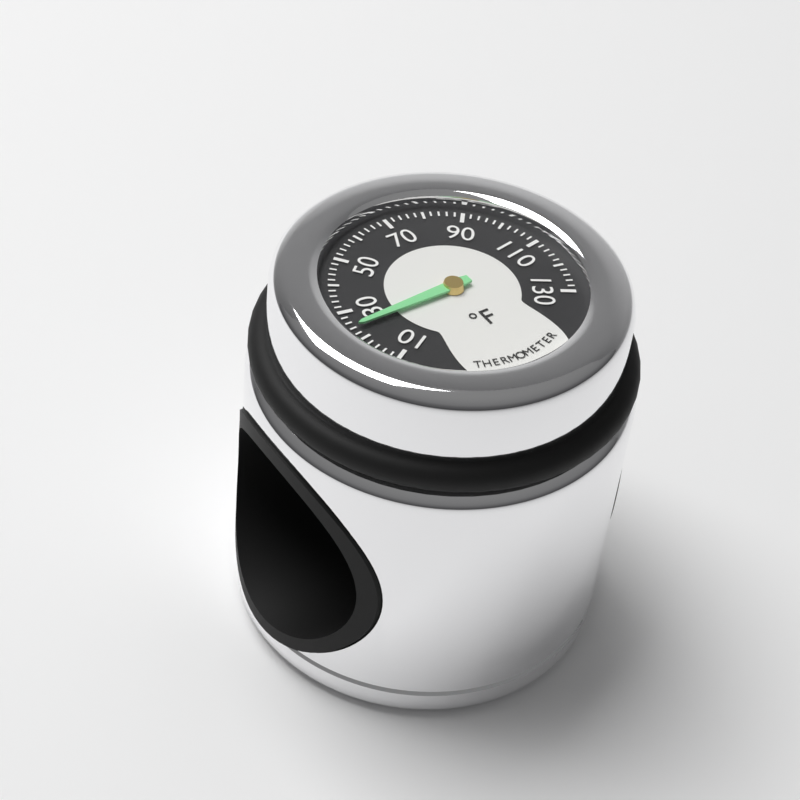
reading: 24 °F
